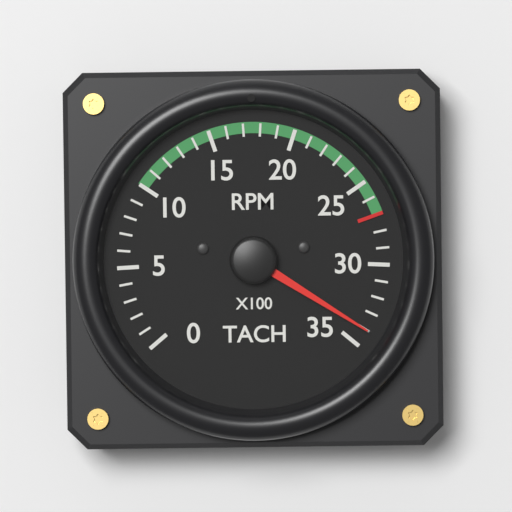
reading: 3400 RPM
